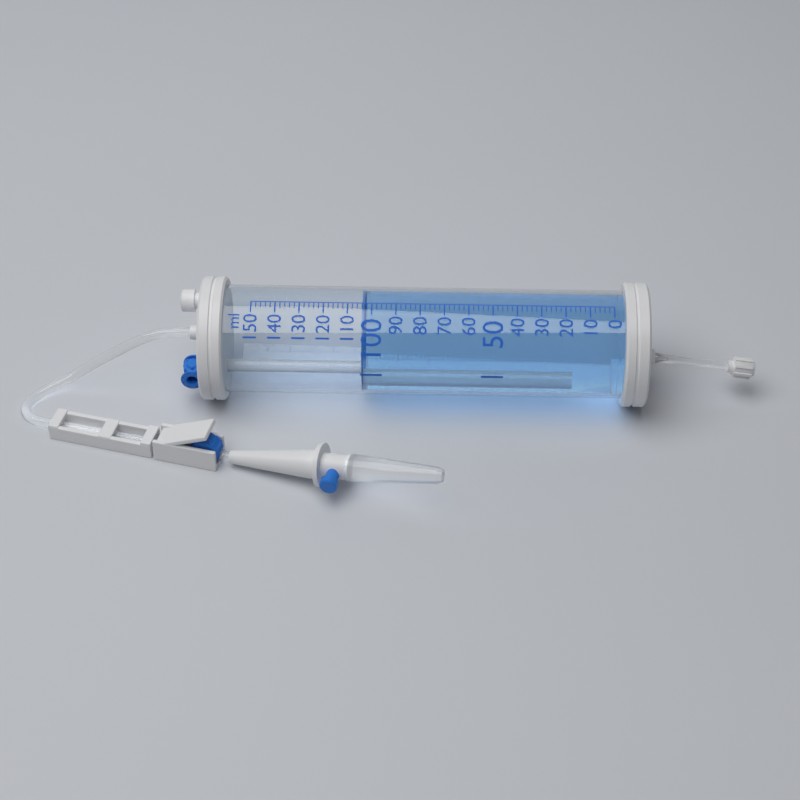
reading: 104 ml
